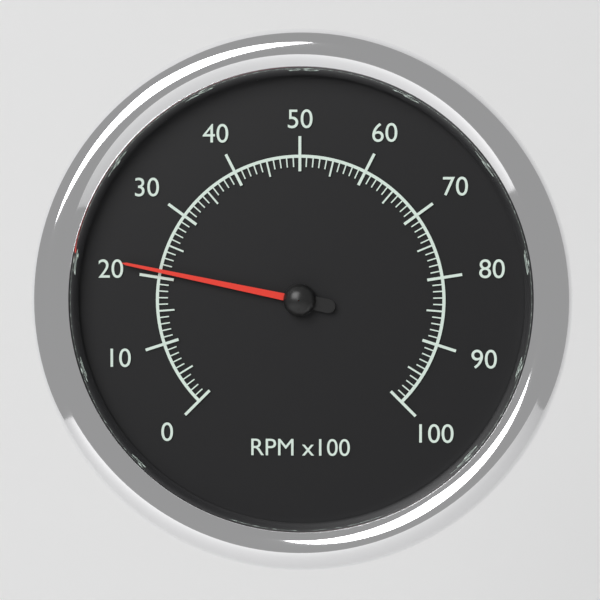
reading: 21 RPM x100
